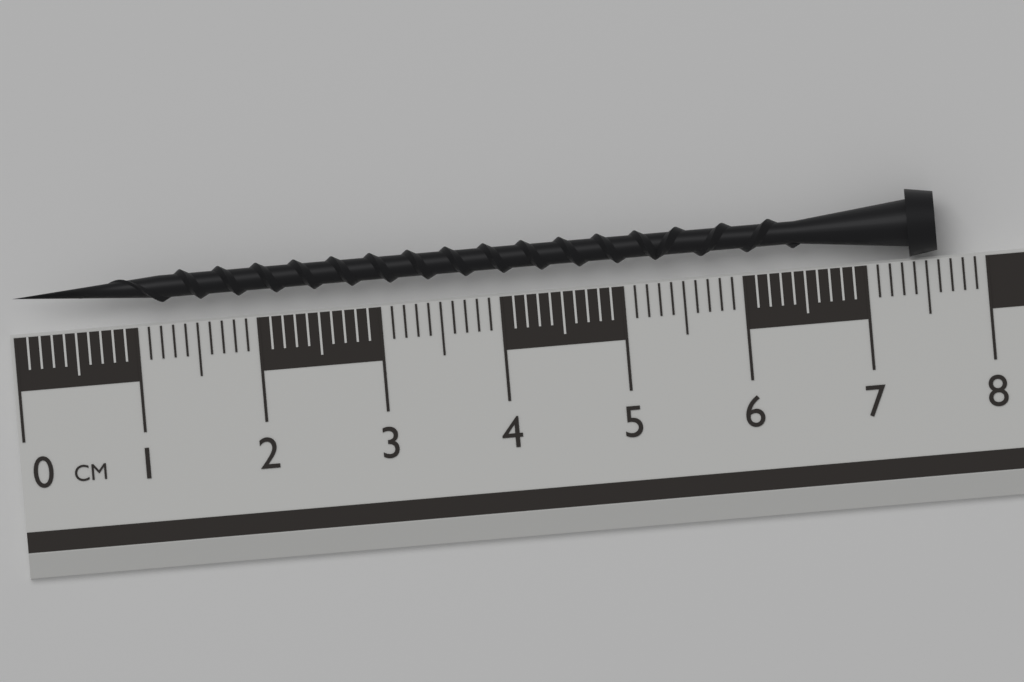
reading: 7.6 cm
